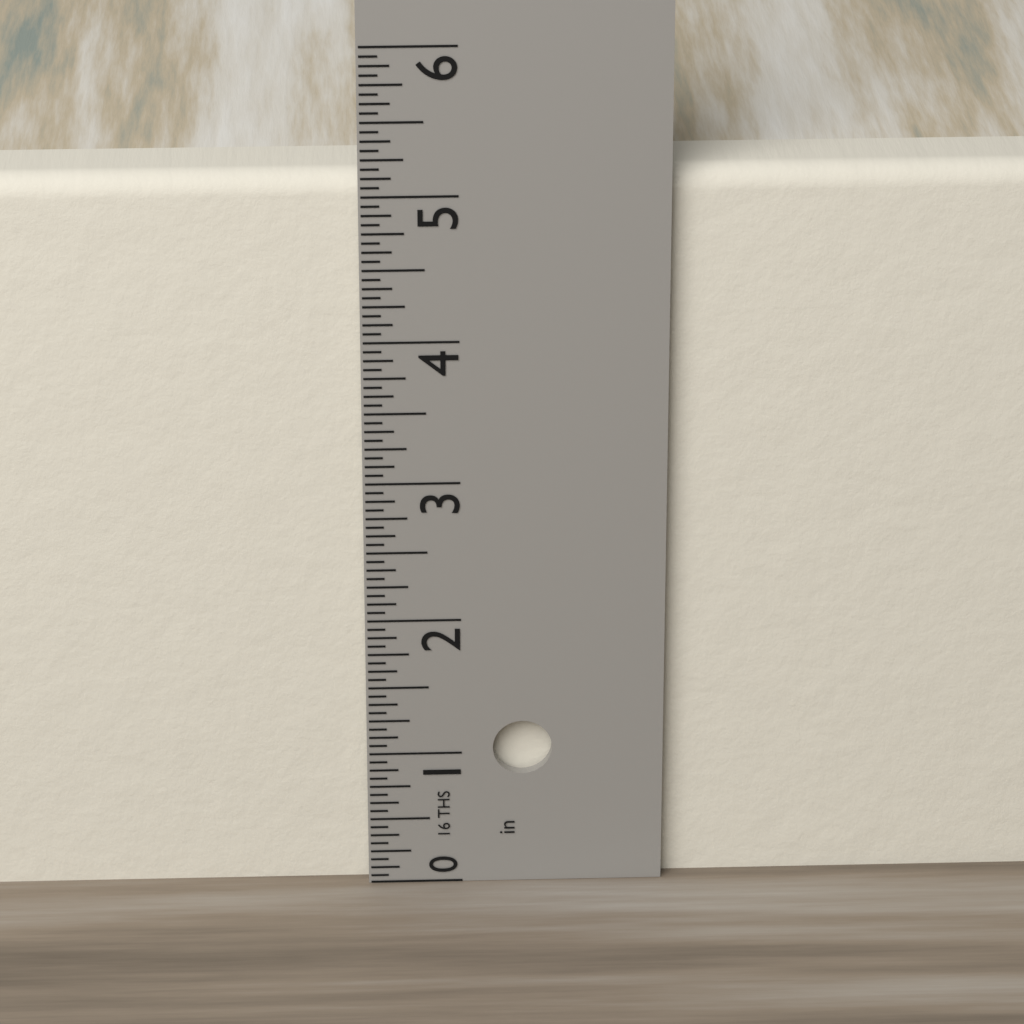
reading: 5.1250 in
